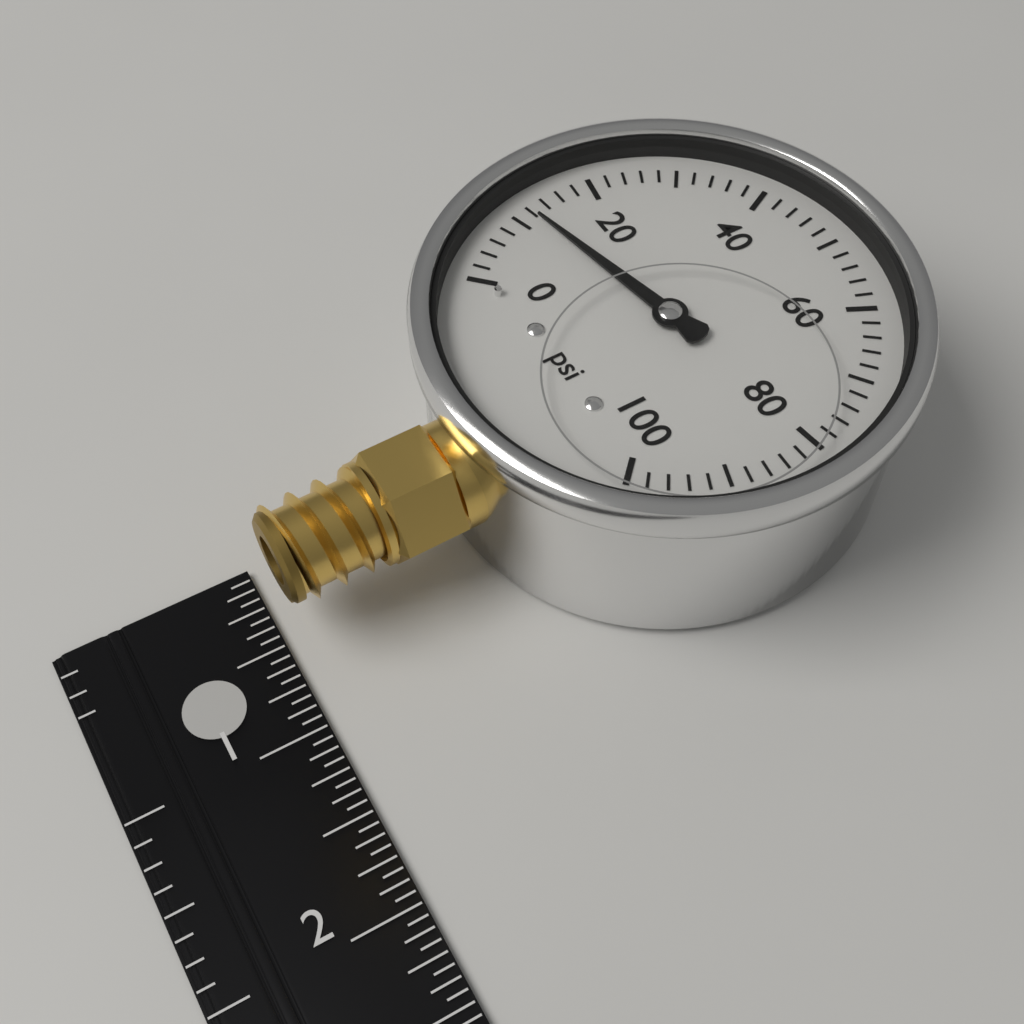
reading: 12 psi
